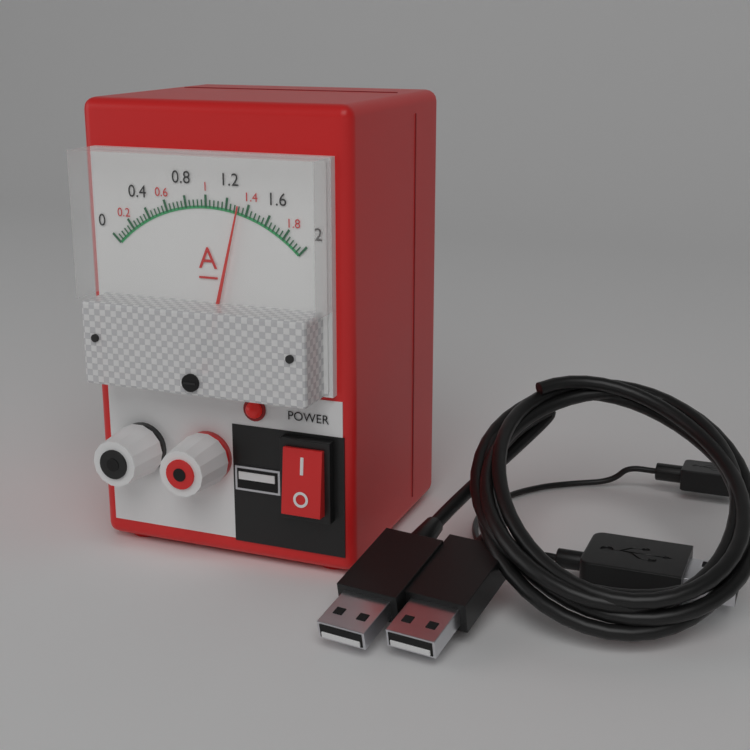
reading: 1.32 A
